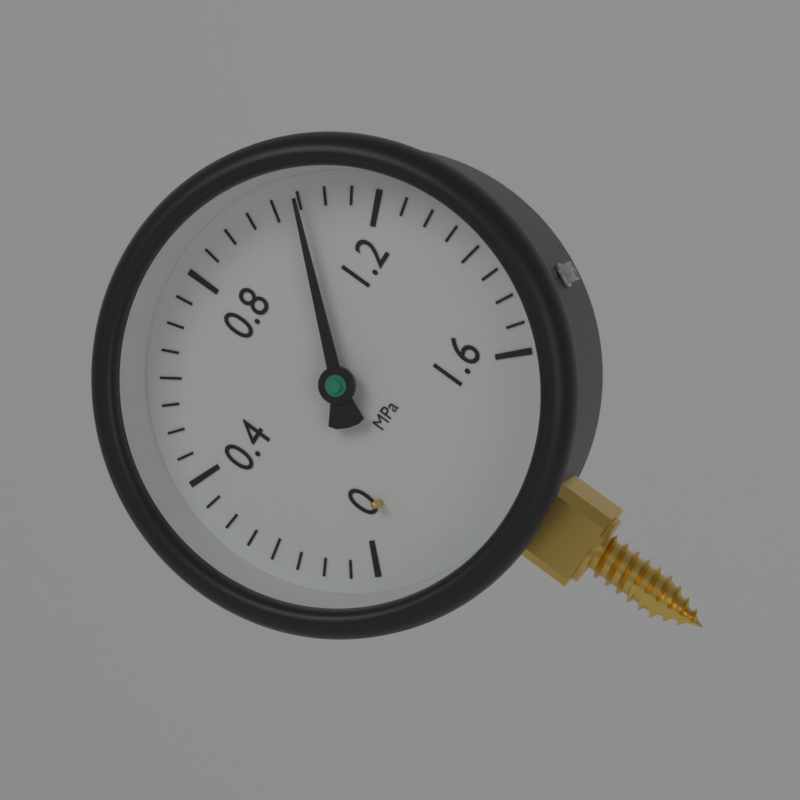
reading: 1.05 MPa
